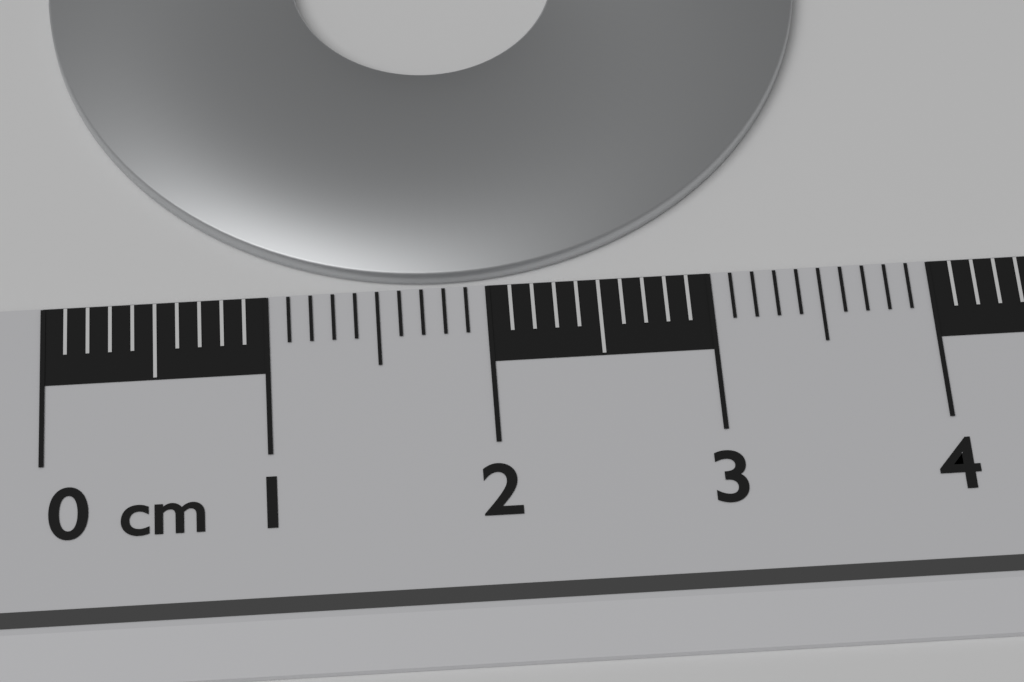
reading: 3.6 cm
